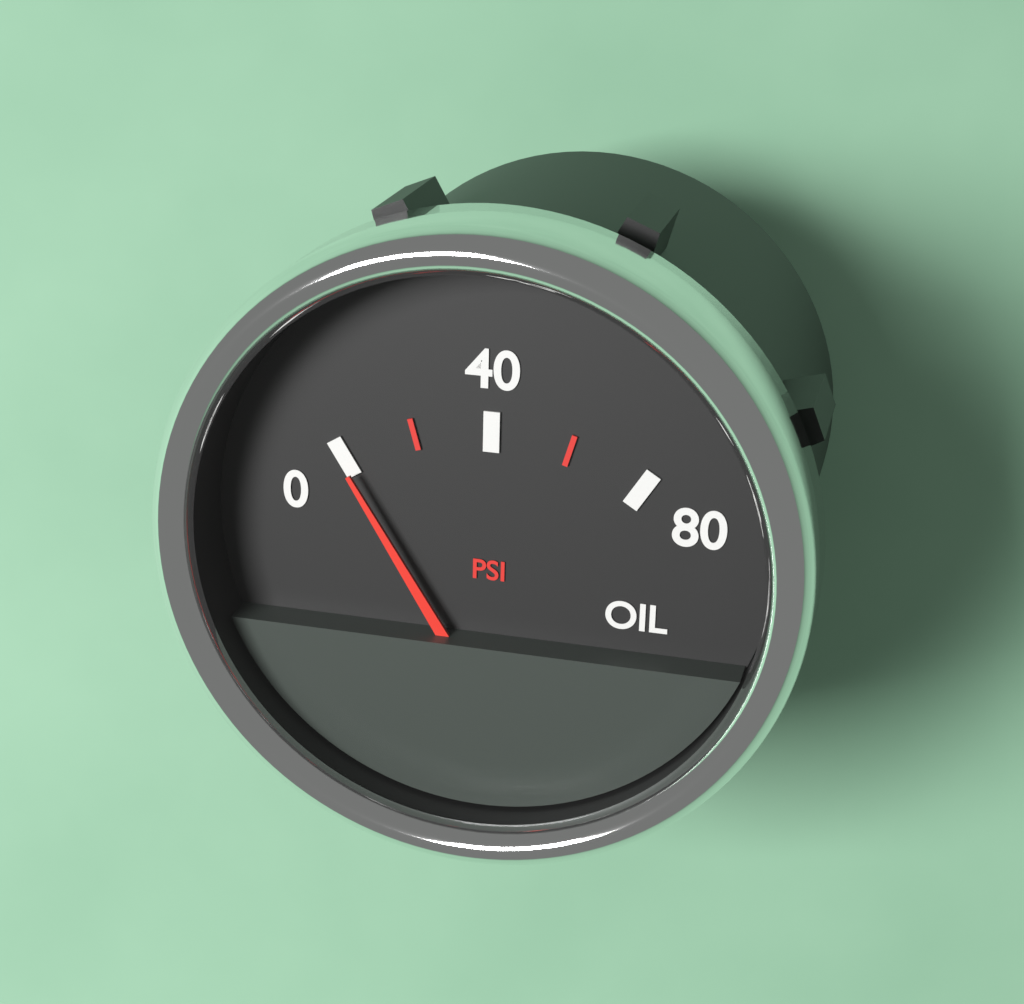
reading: 0 psi
